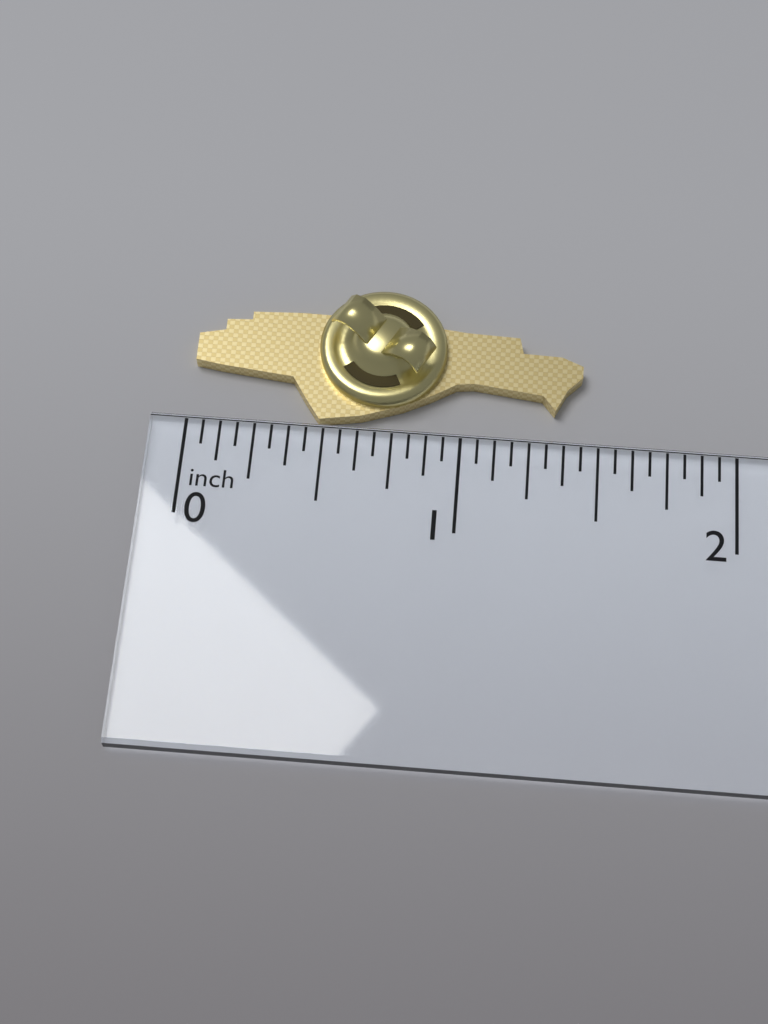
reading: 1.4375 inch
